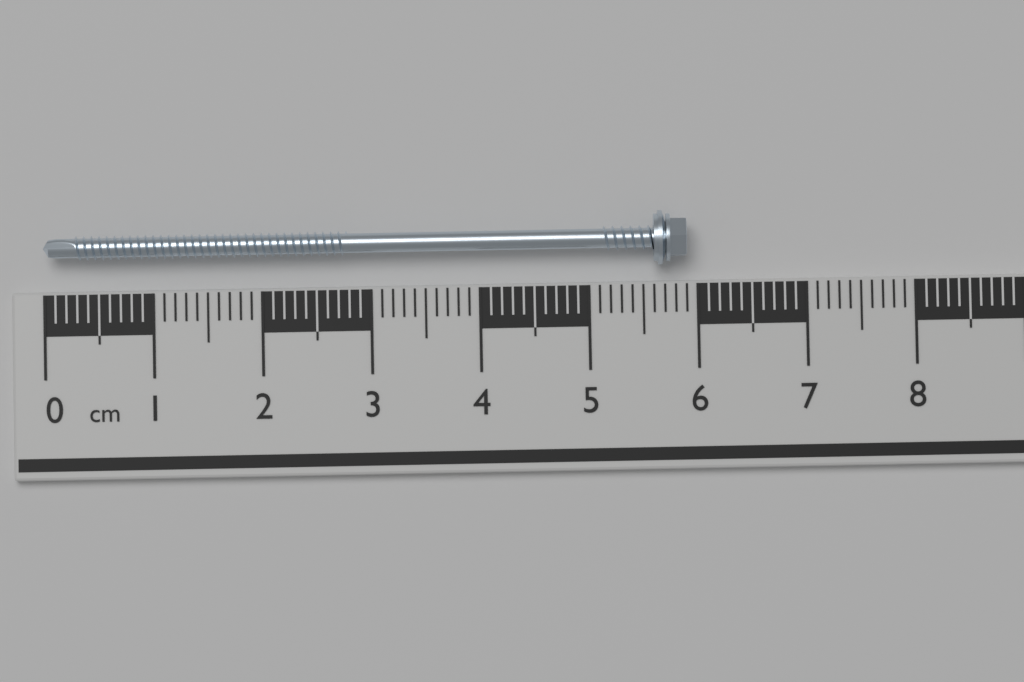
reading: 5.9 cm
